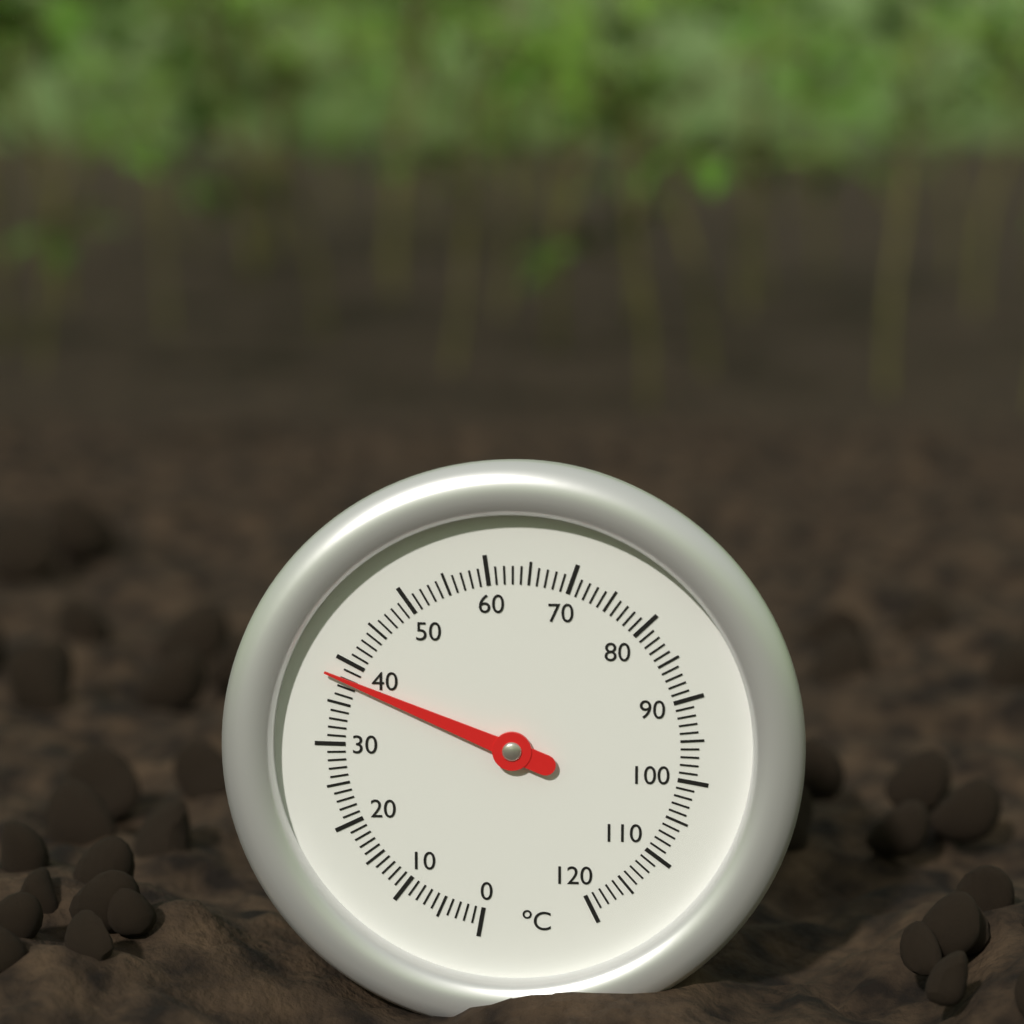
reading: 38 °C
